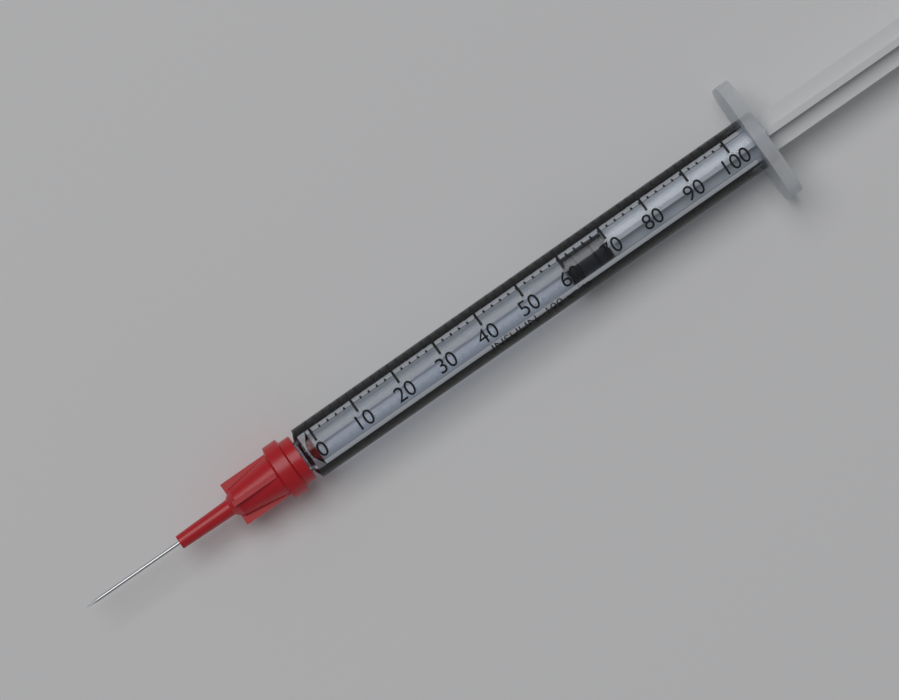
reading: 60 units
